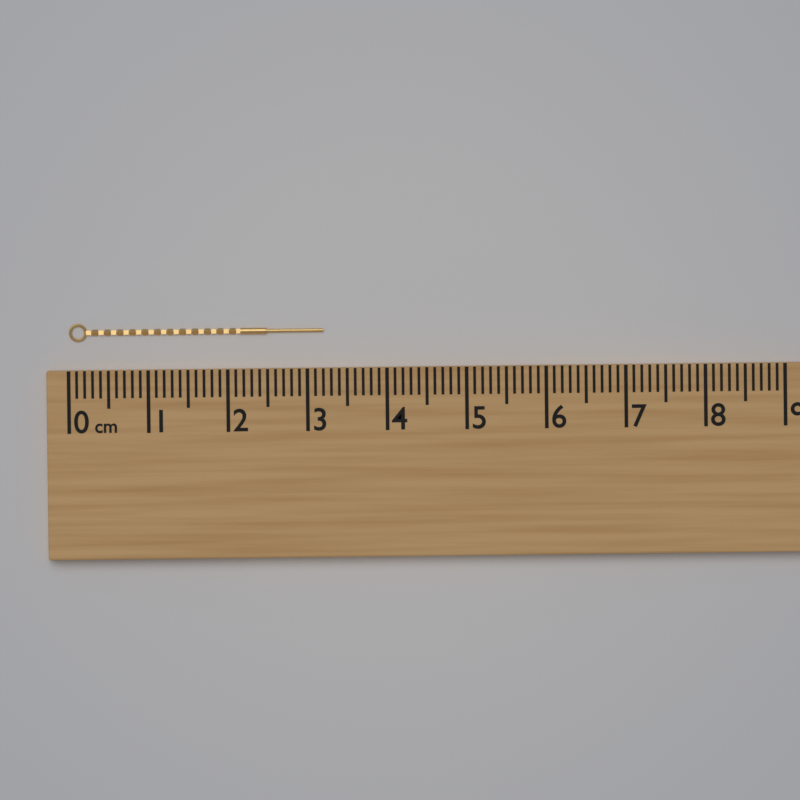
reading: 3.2 cm
